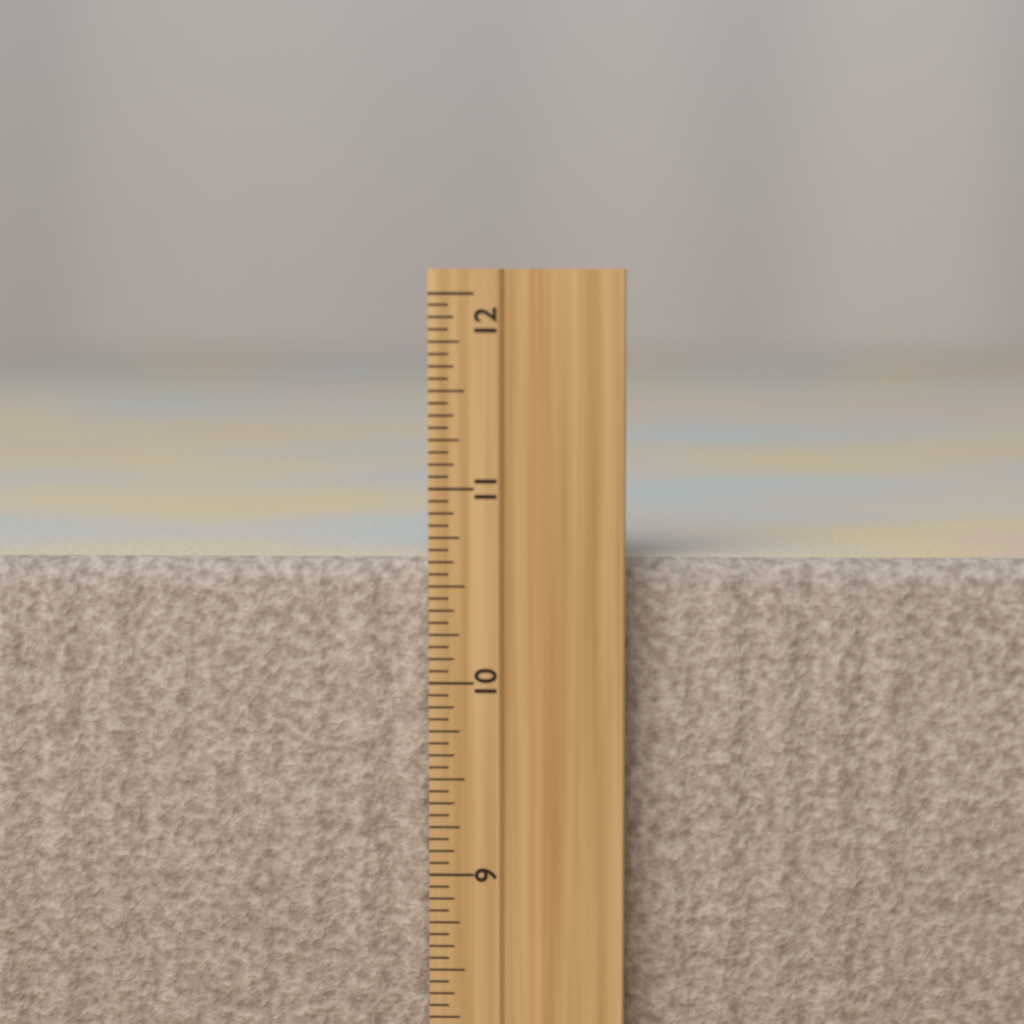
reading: 10.6250 inch
